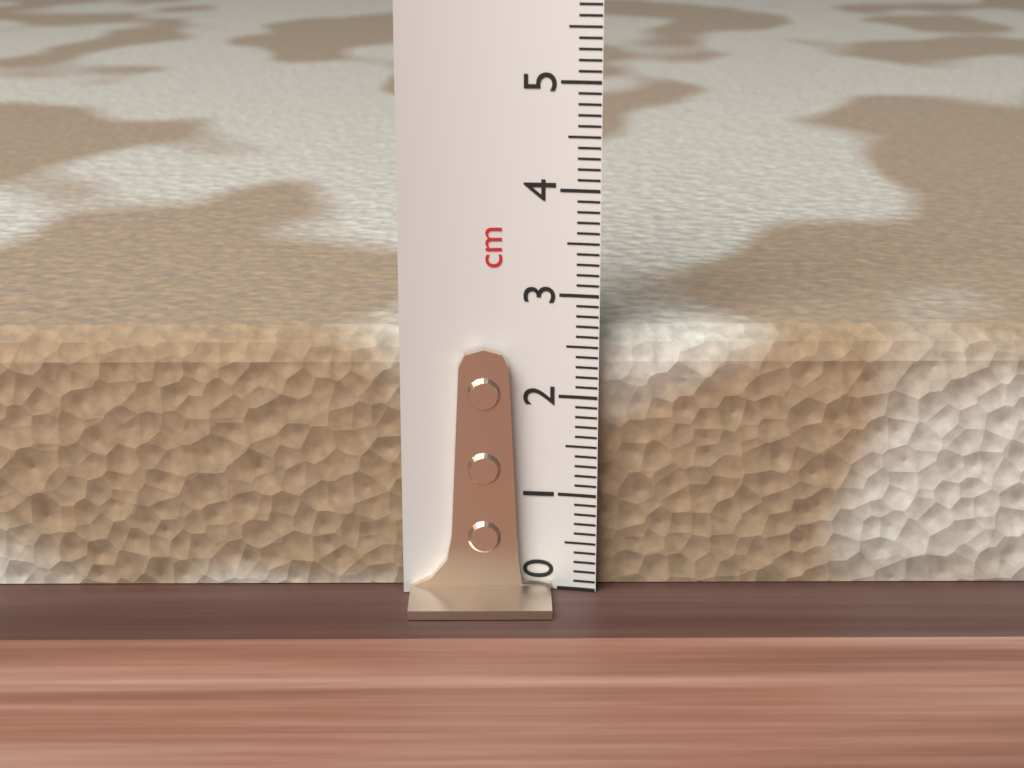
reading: 2.6 cm
